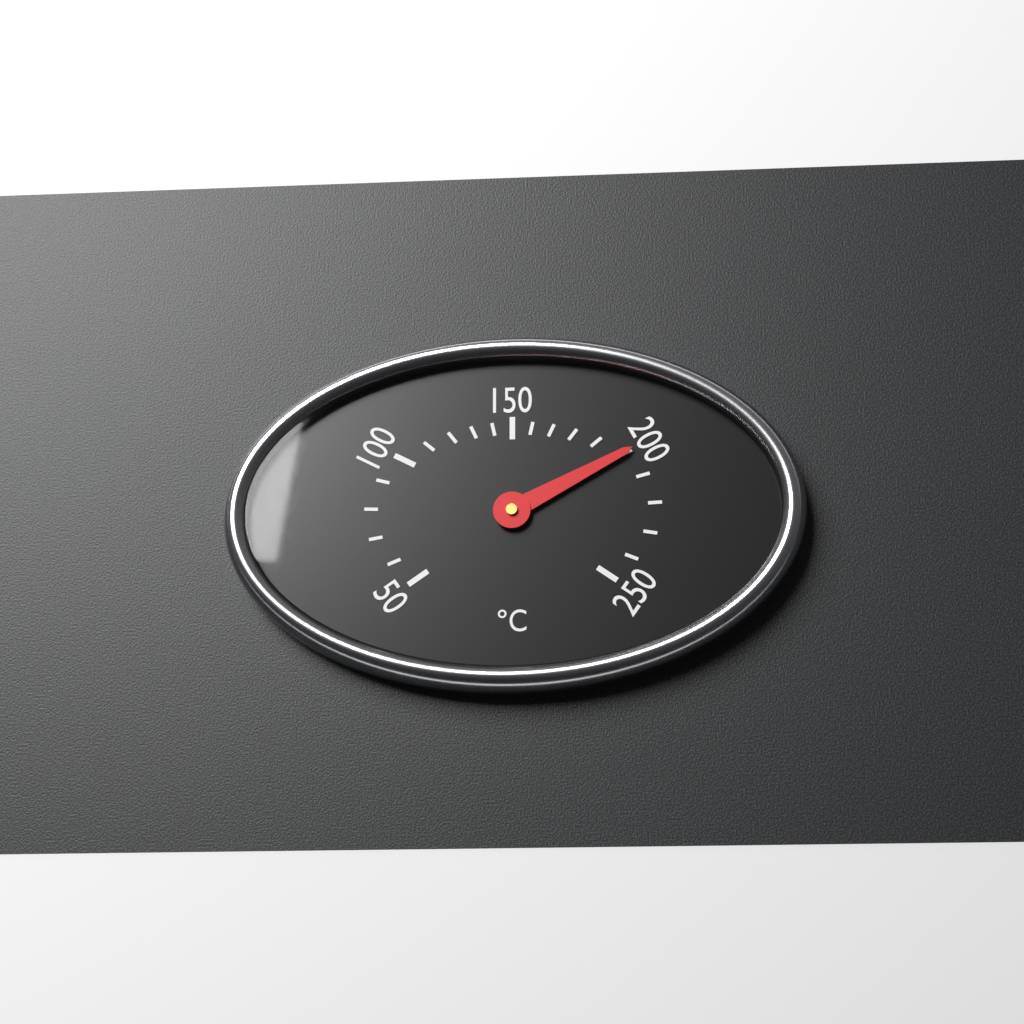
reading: 200 °C
